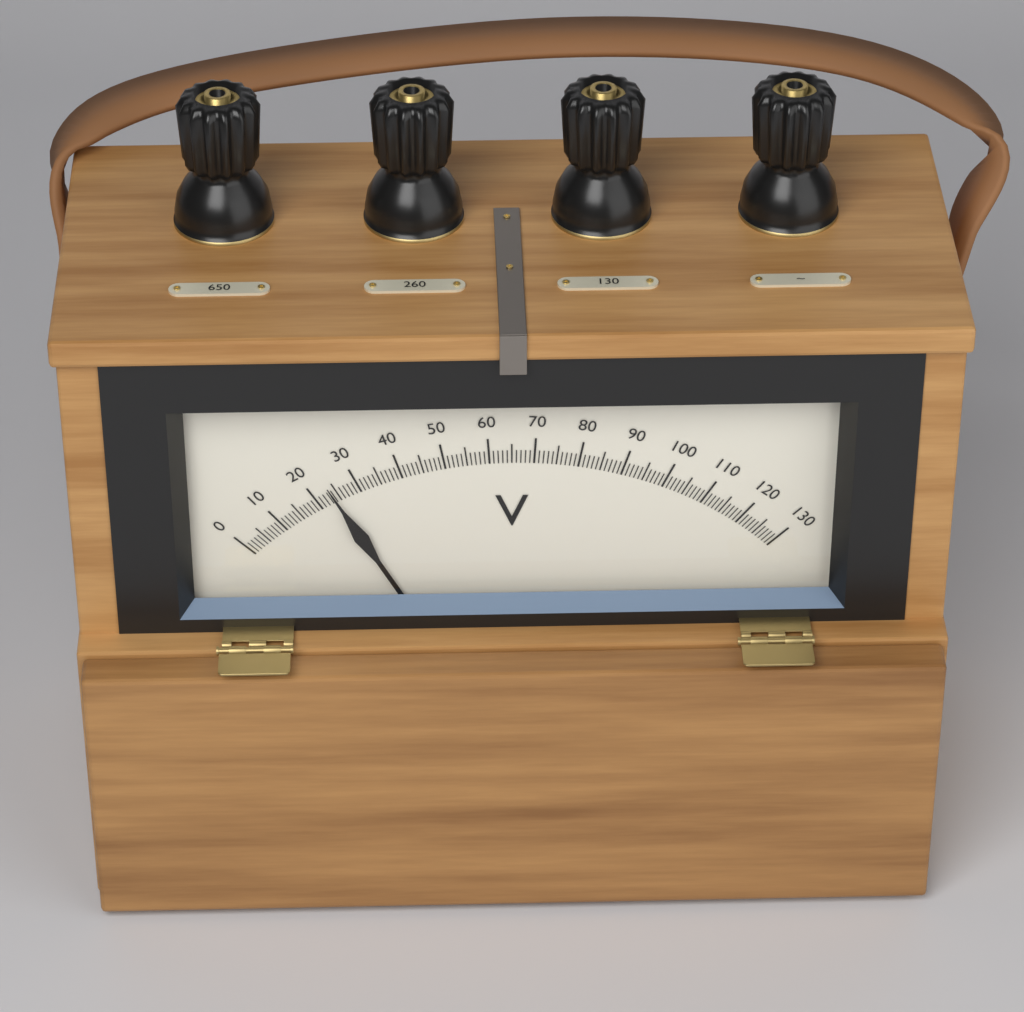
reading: 24 V
